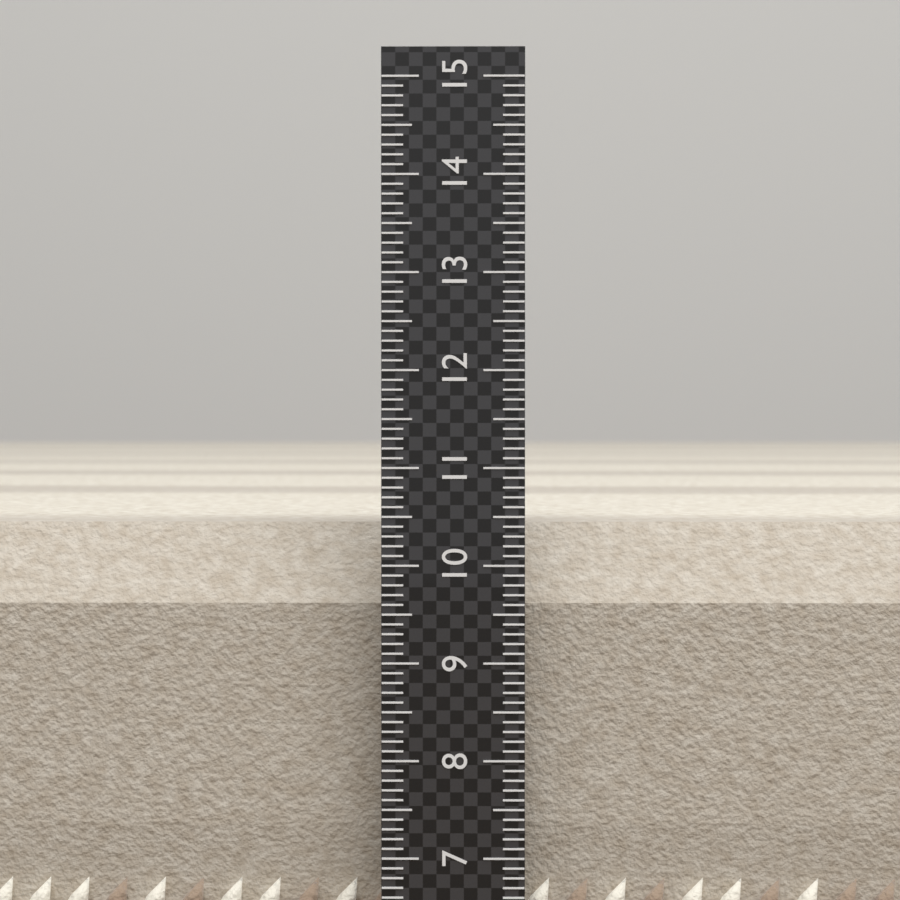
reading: 10.4 (no unit)
